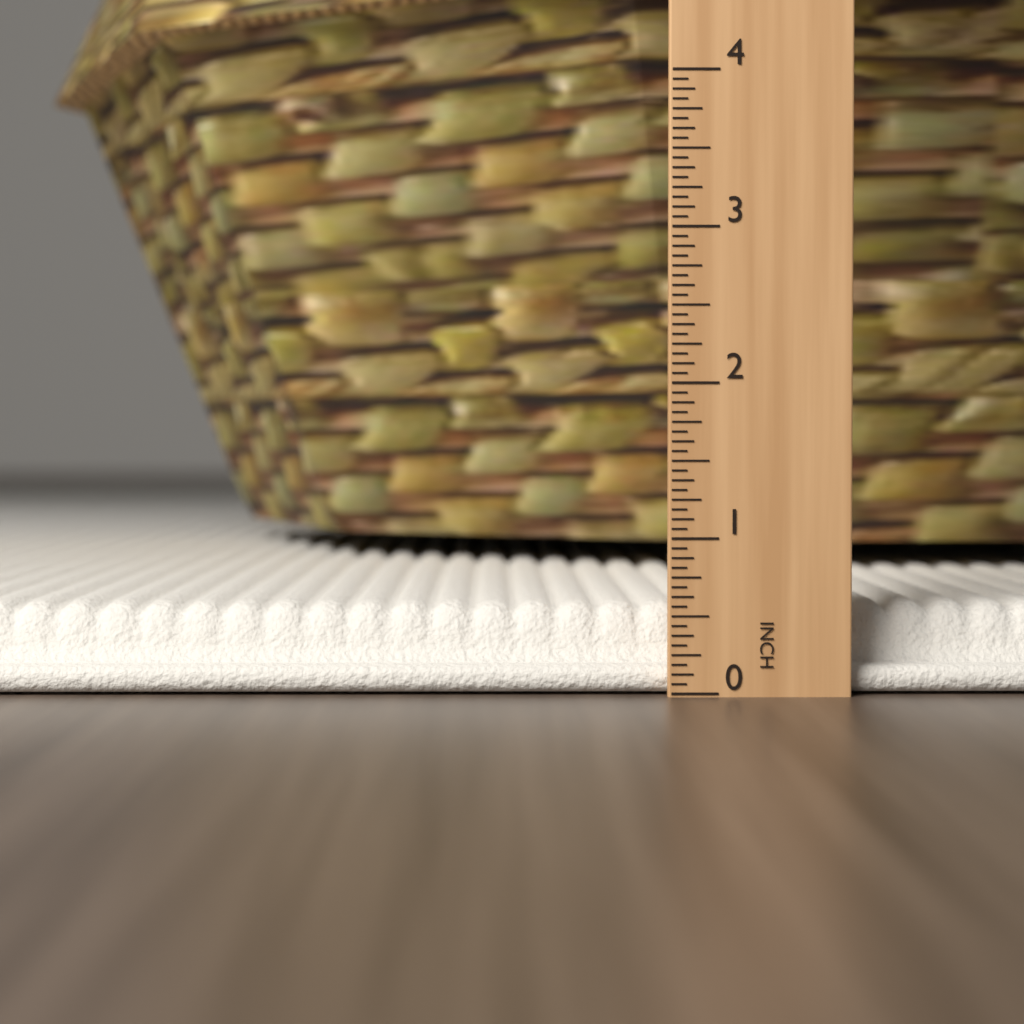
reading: 0.5625 in
